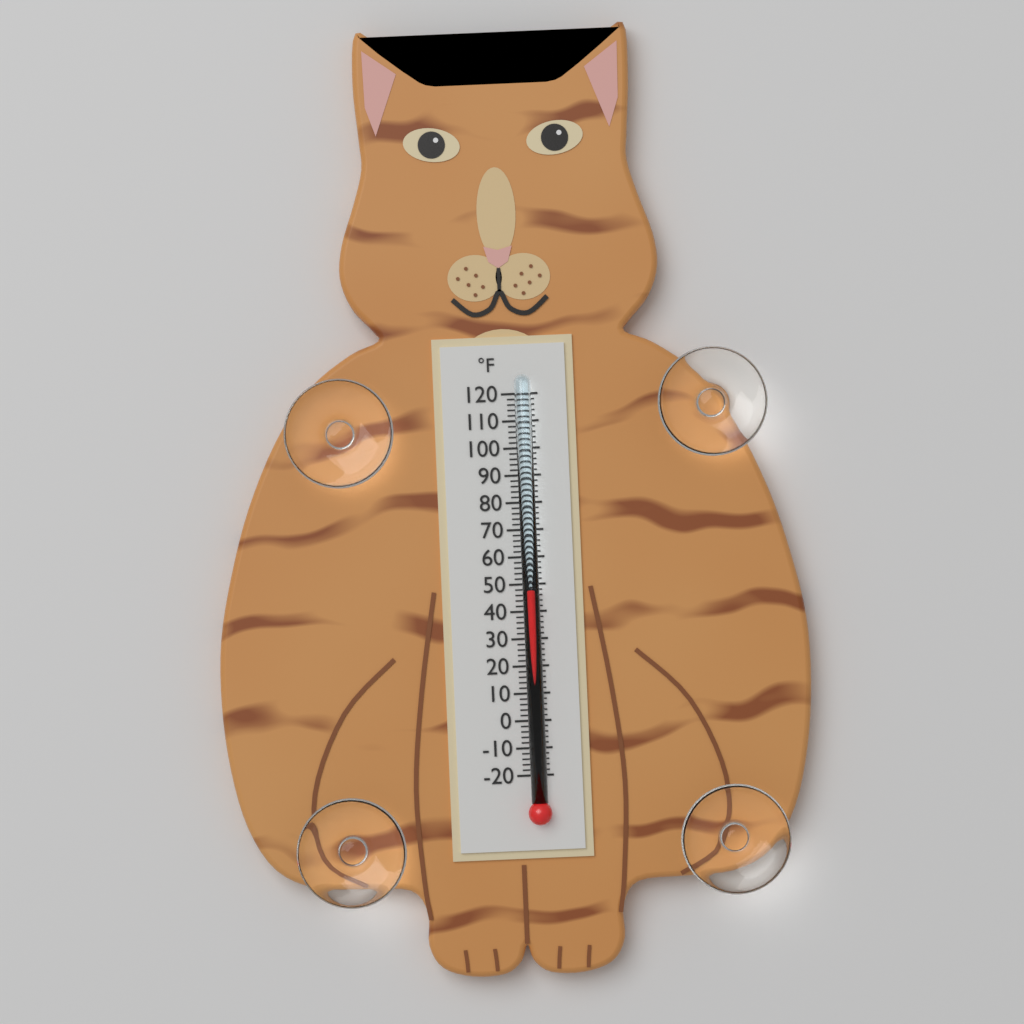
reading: 48 °F
